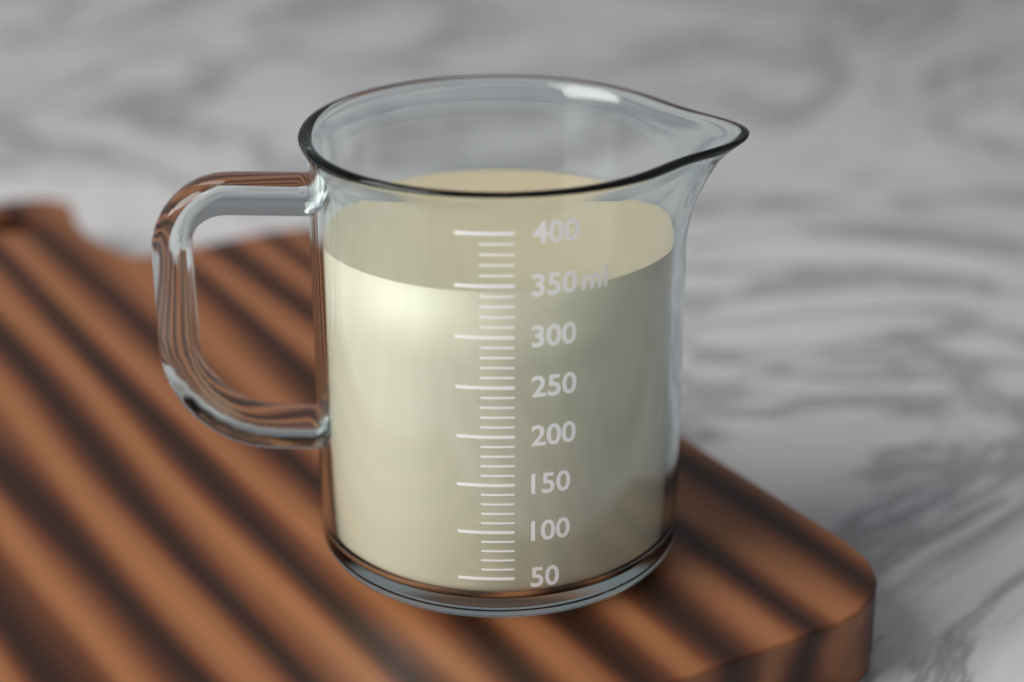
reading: 340 ml
